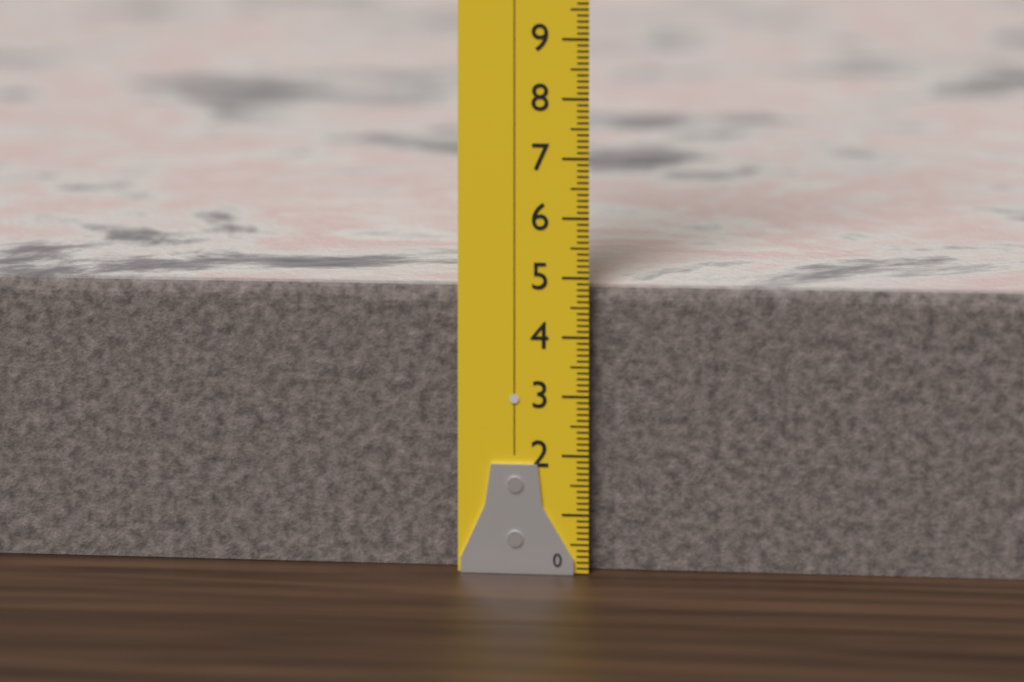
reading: 4.8 (no unit)
